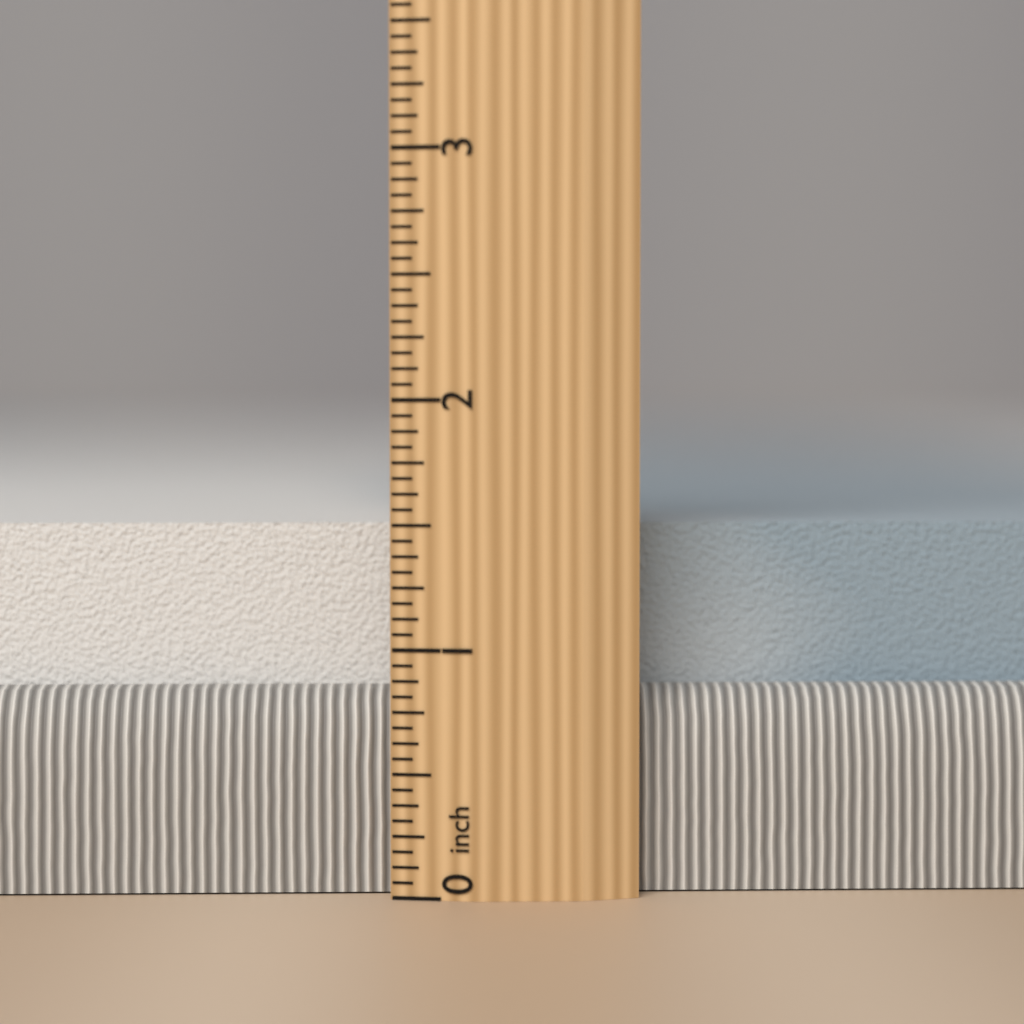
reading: 1.5000 inch
